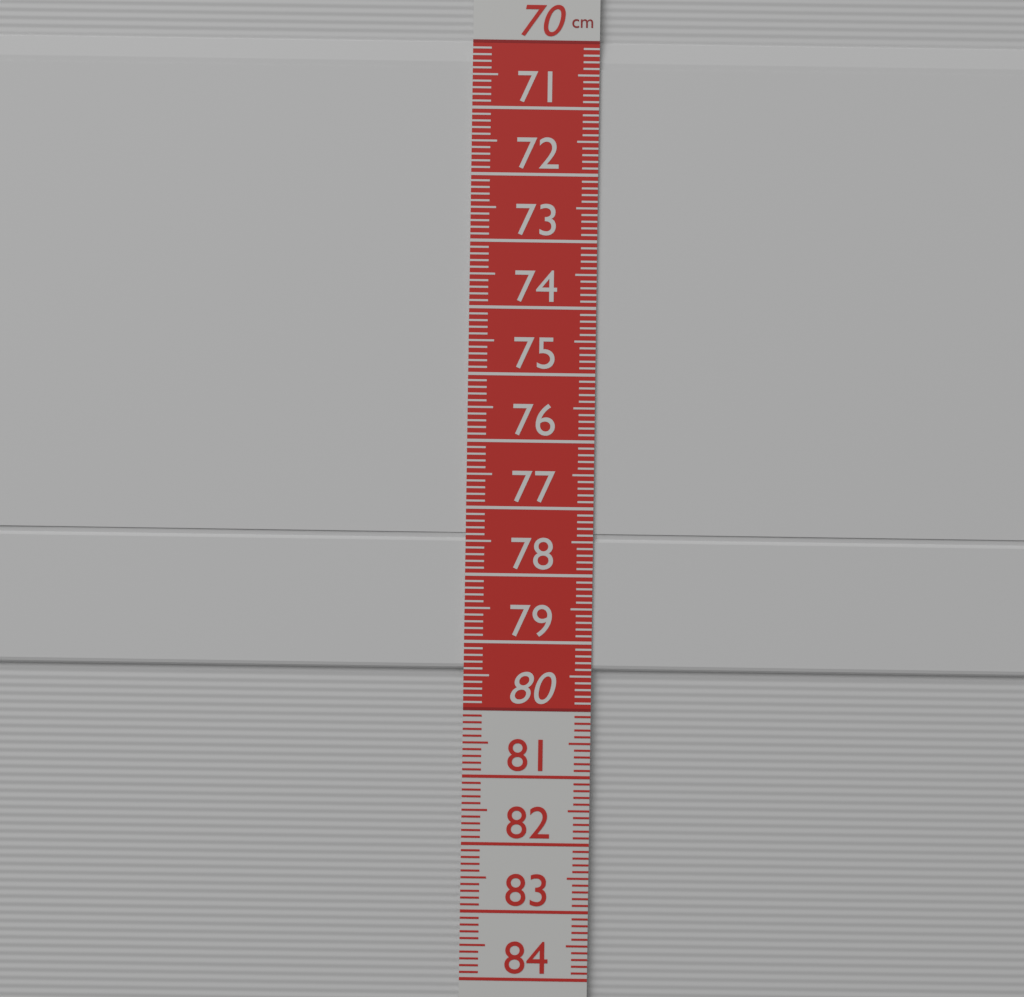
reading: 79.4 cm
